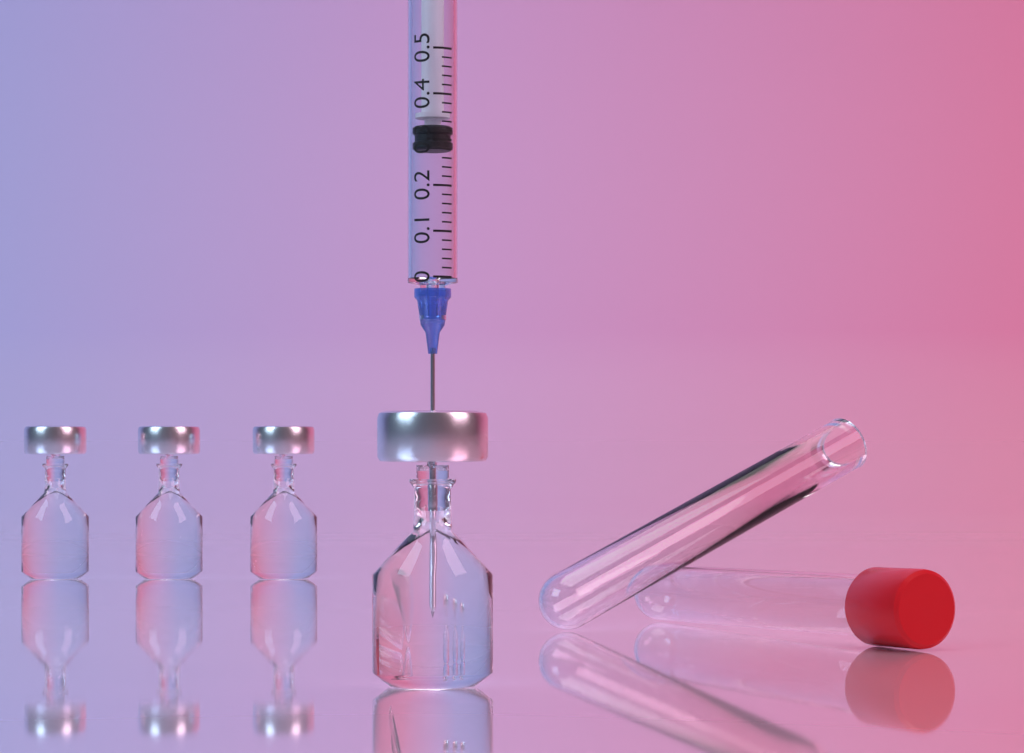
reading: 0.28 (no unit)
